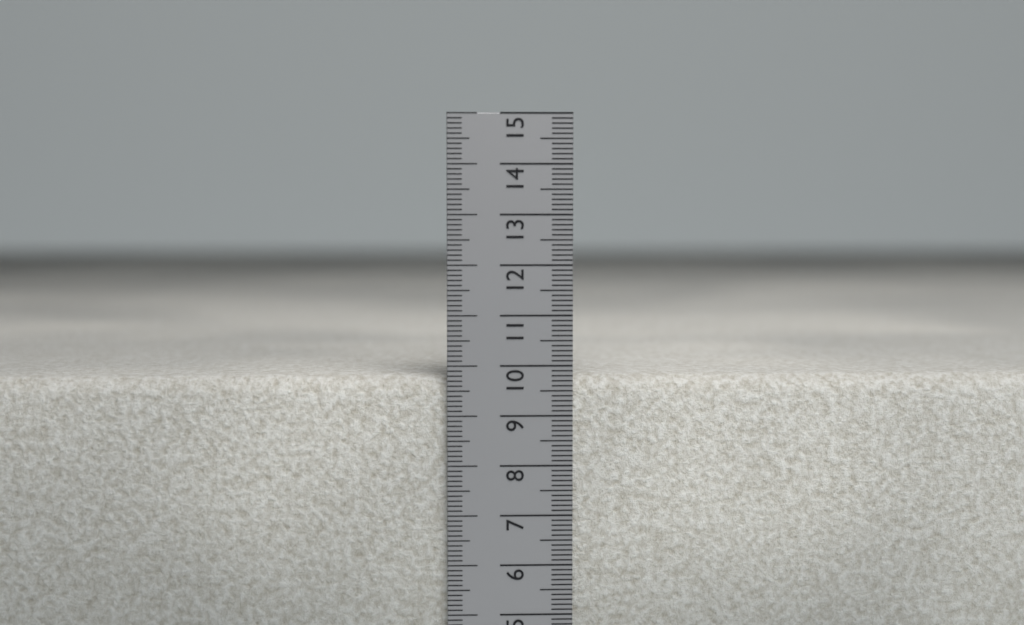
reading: 9.8 cm
